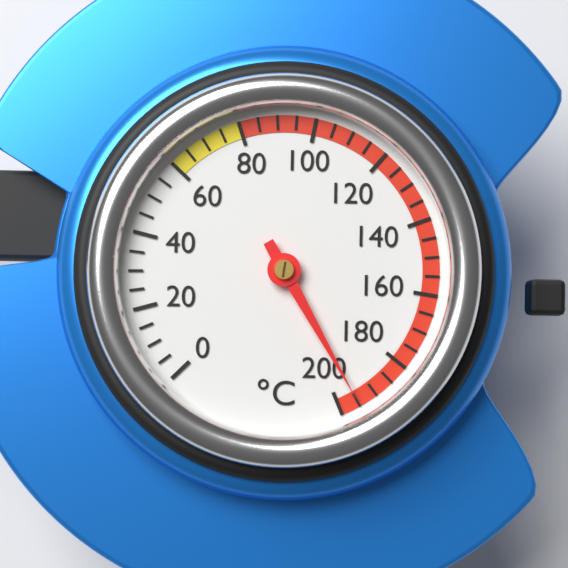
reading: 195 °C
